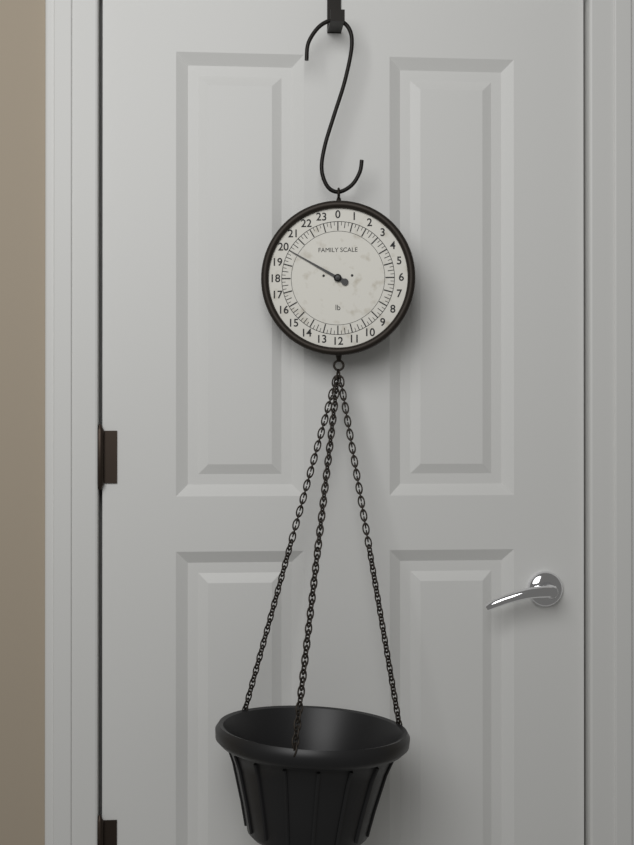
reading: 20.00 lb
